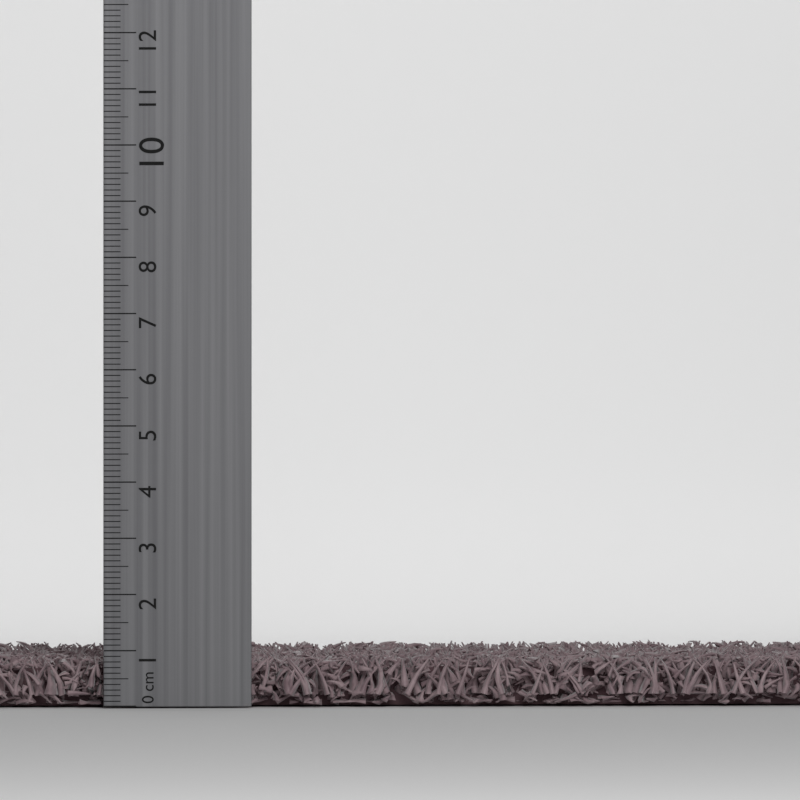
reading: 0.9 cm
